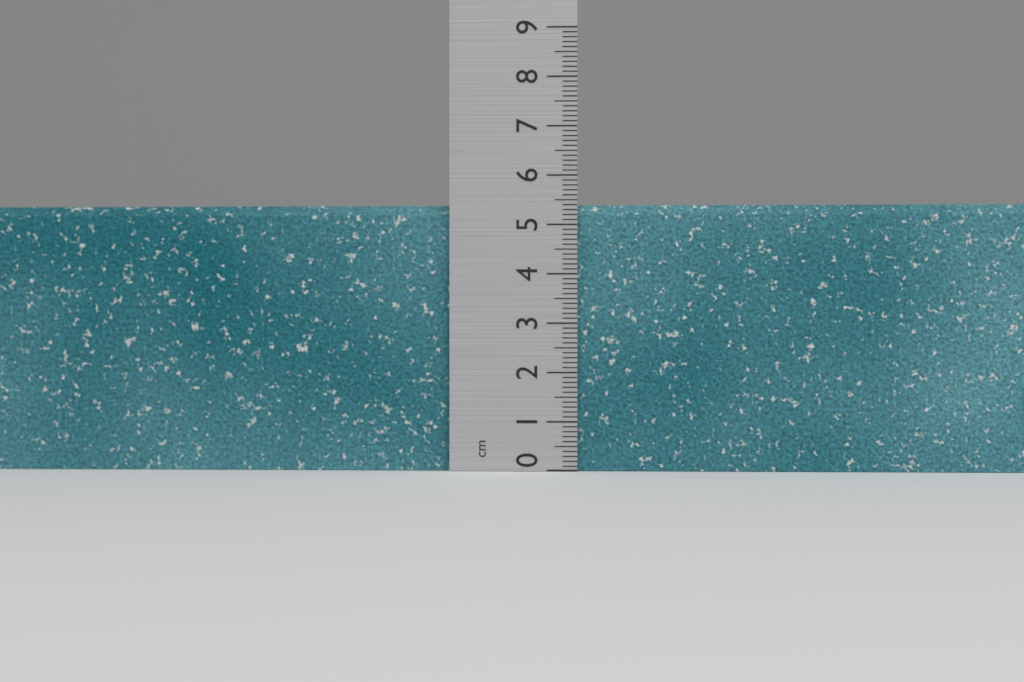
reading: 5.4 cm
